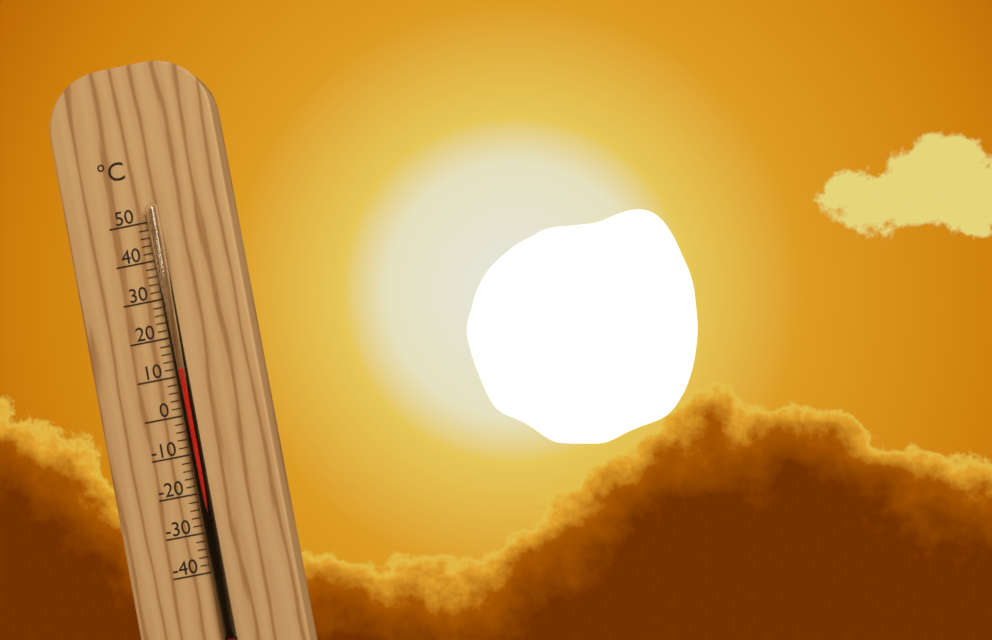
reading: 12 °C
